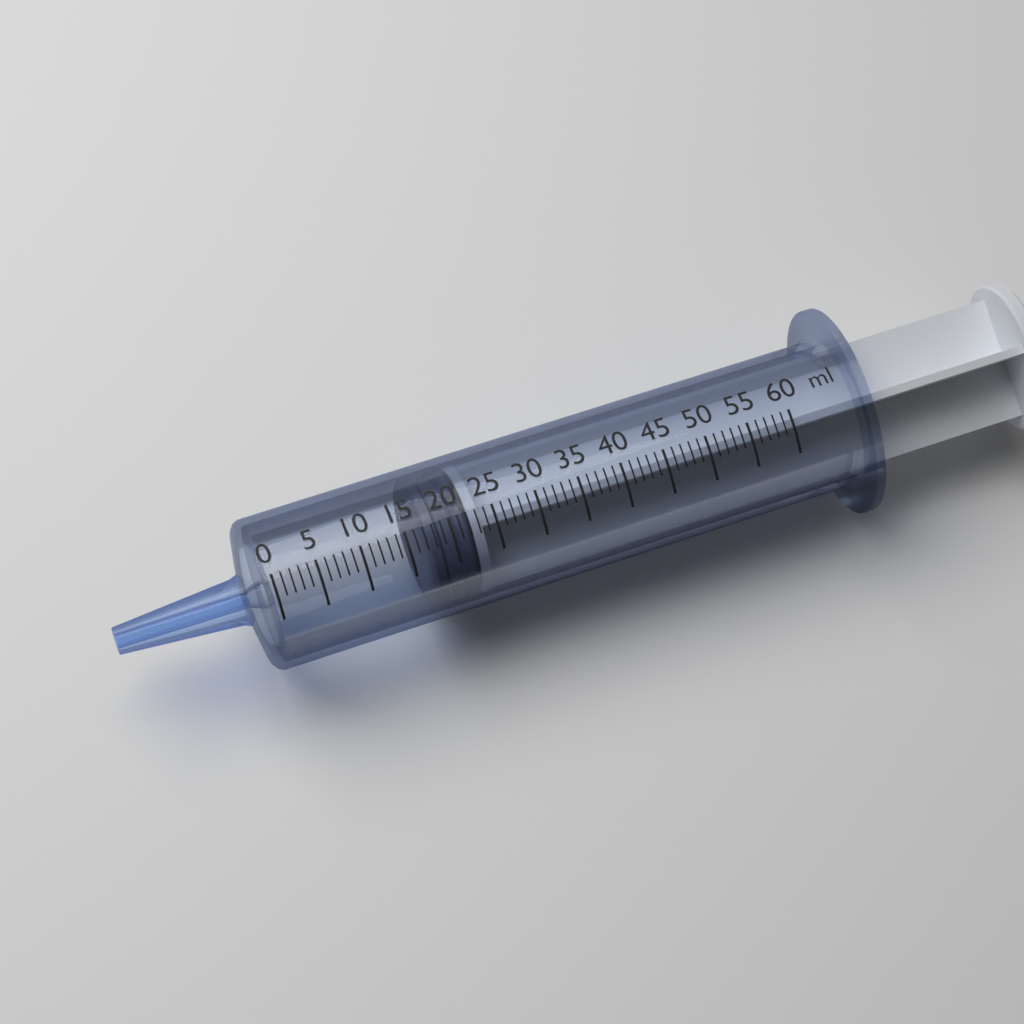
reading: 17 ml
